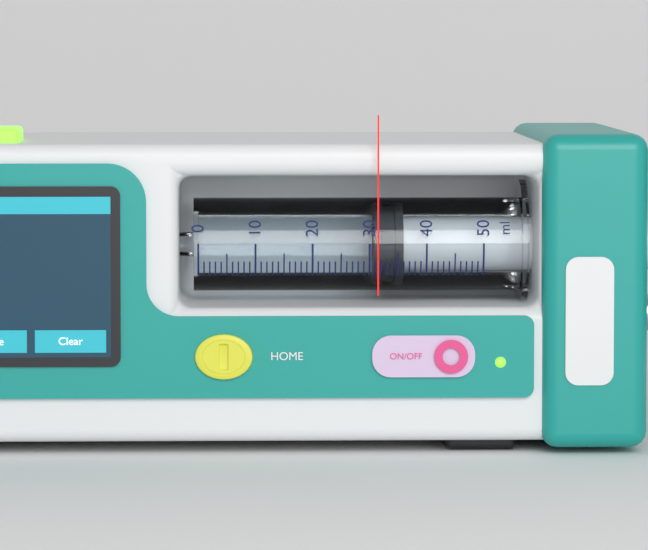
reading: 31 ml
